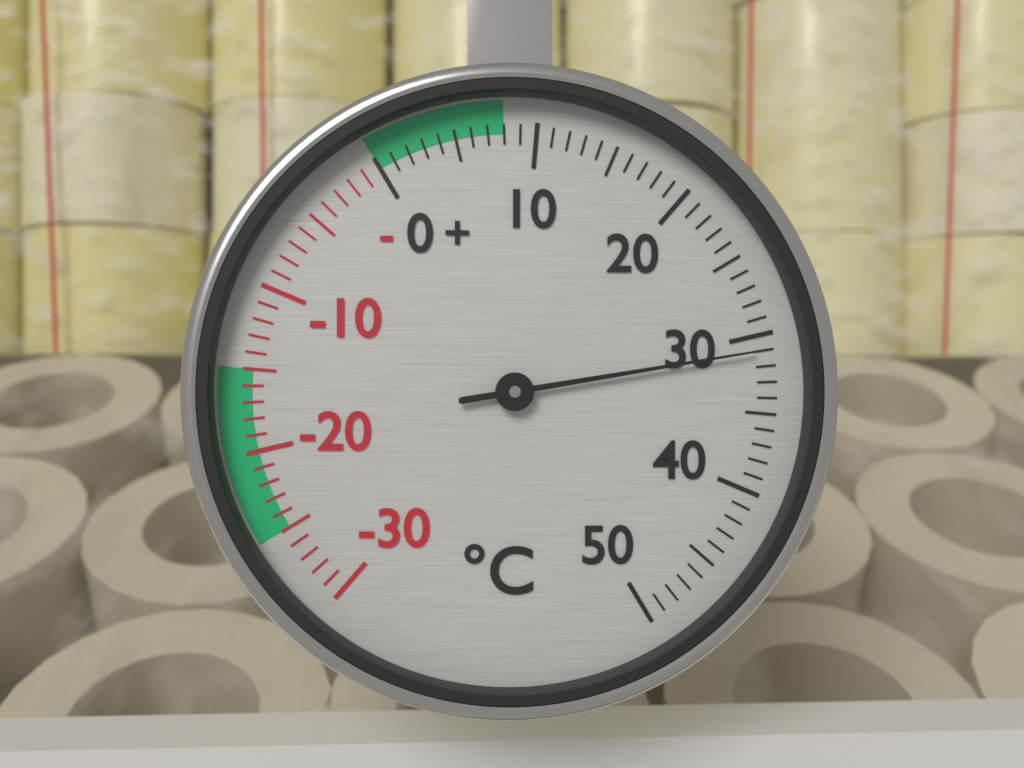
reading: 31 °C
